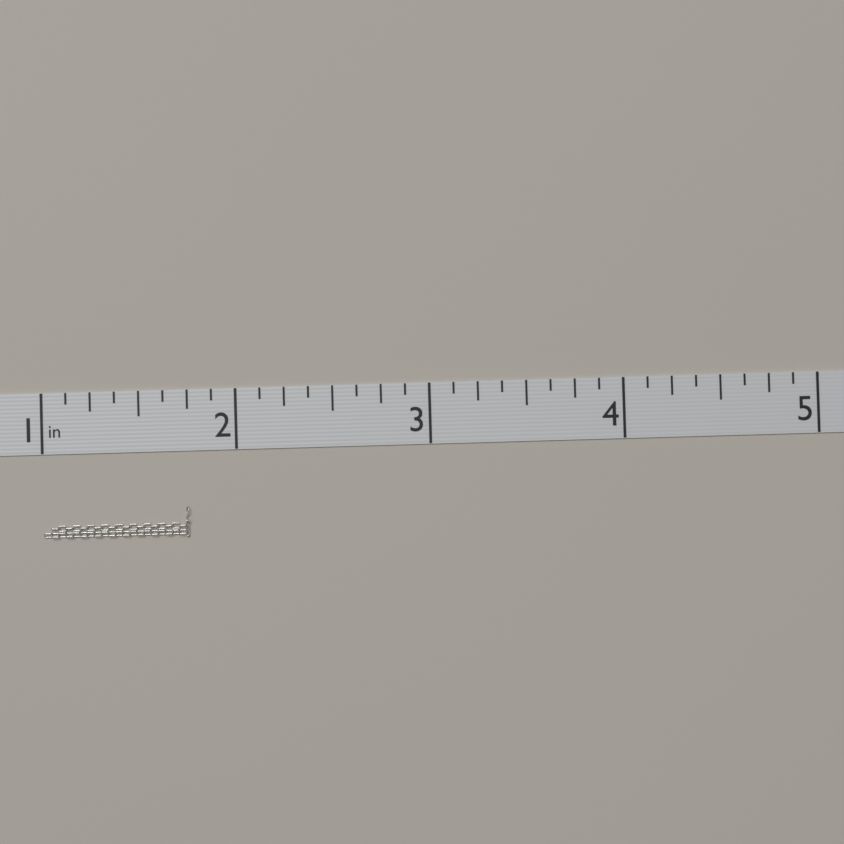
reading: 1.750 in
